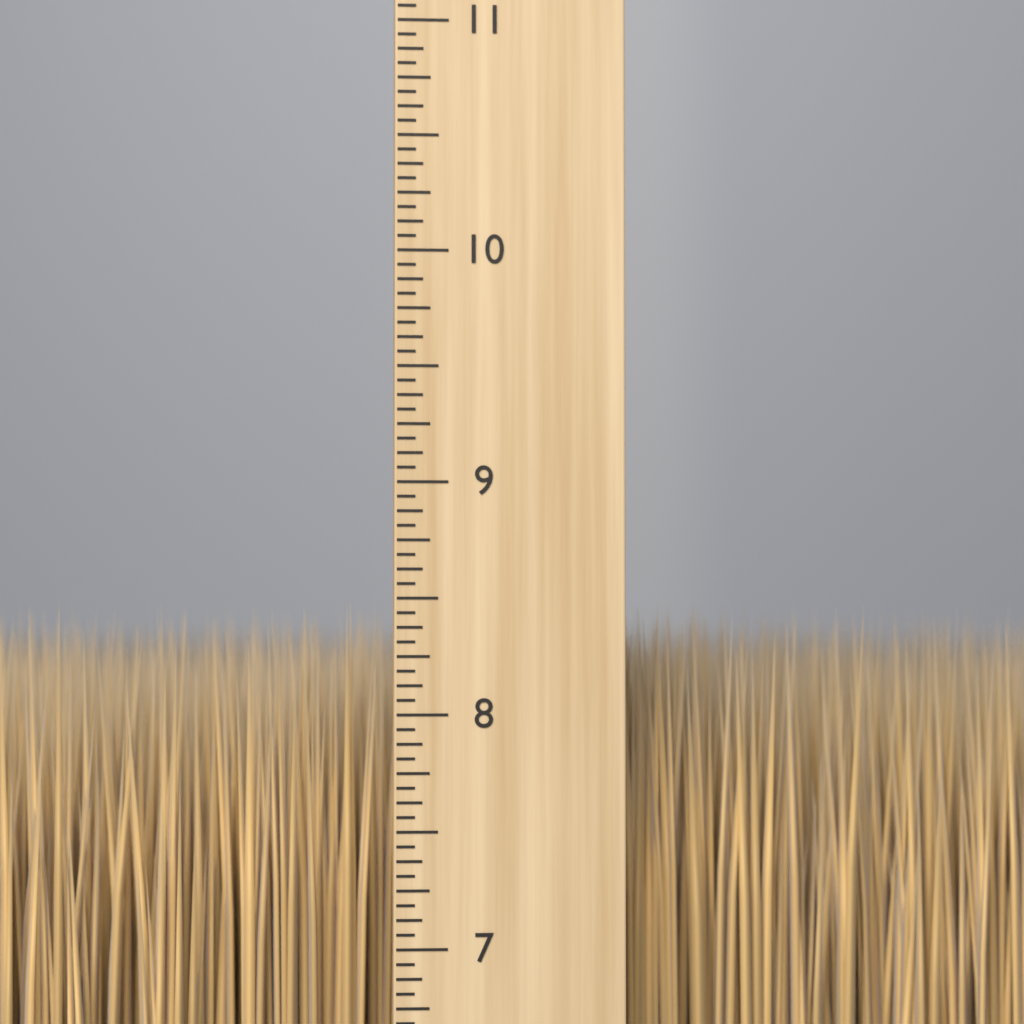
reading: 8.5000 inch
